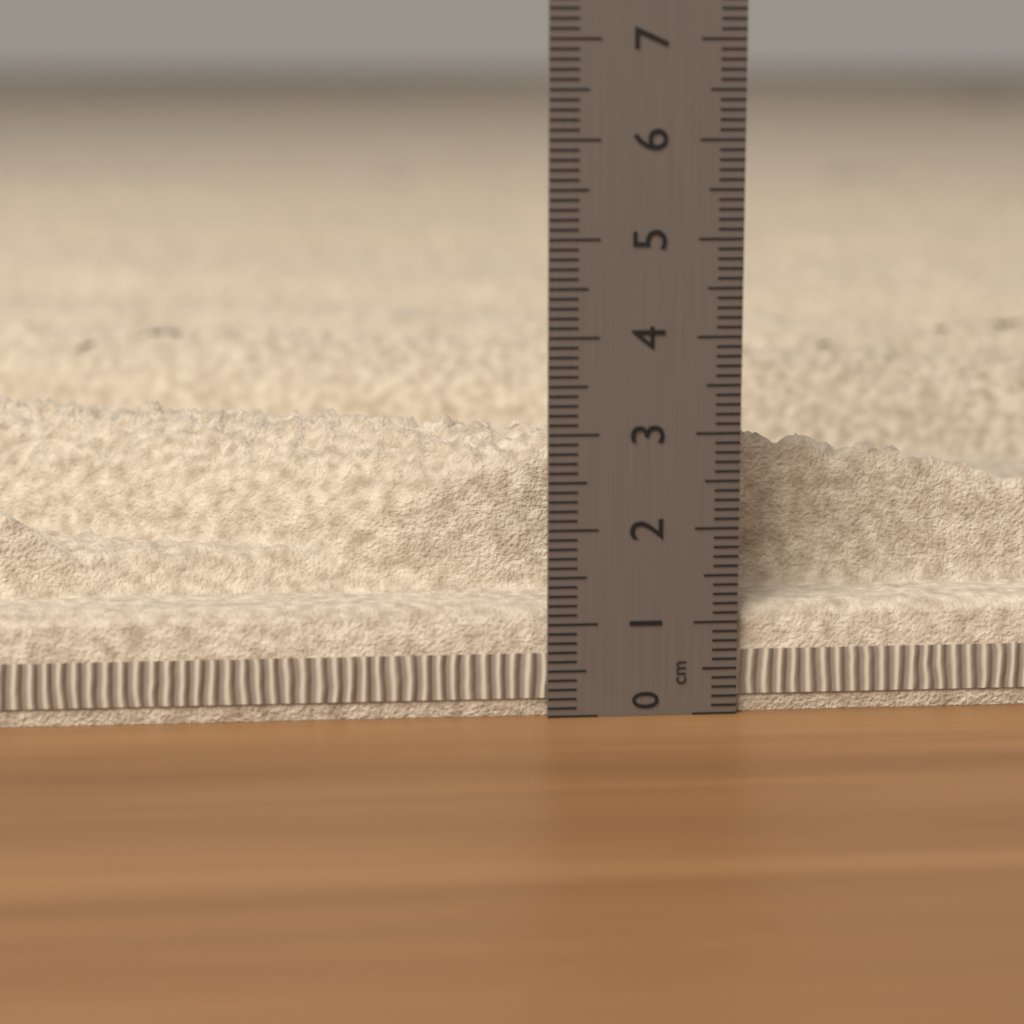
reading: 2.9 cm
